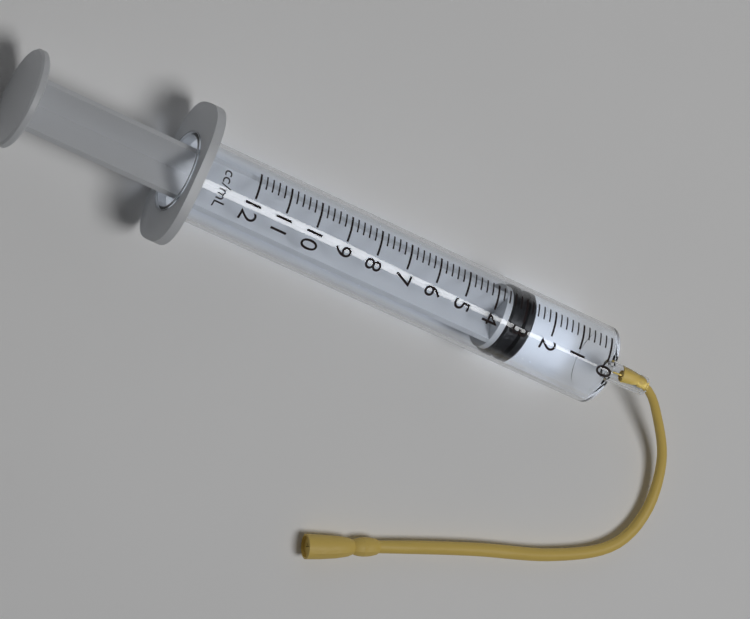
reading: 2.6 ml
